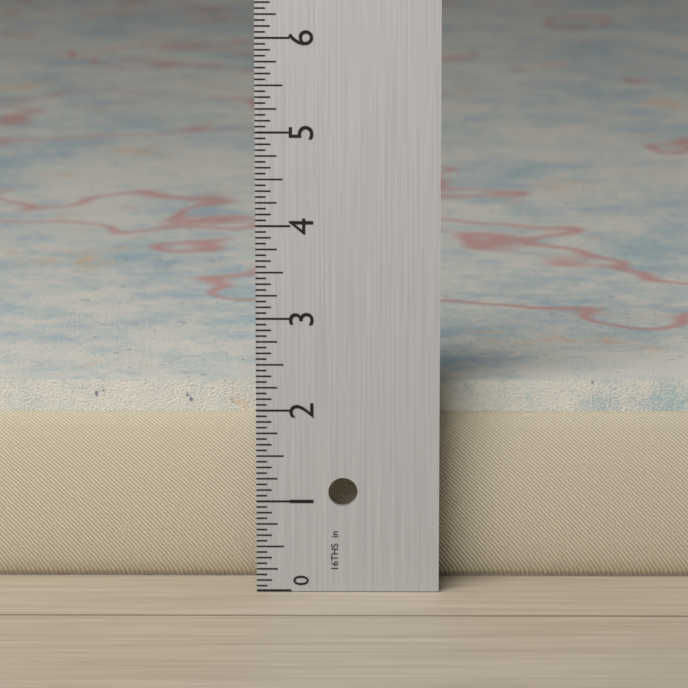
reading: 2.1875 in
